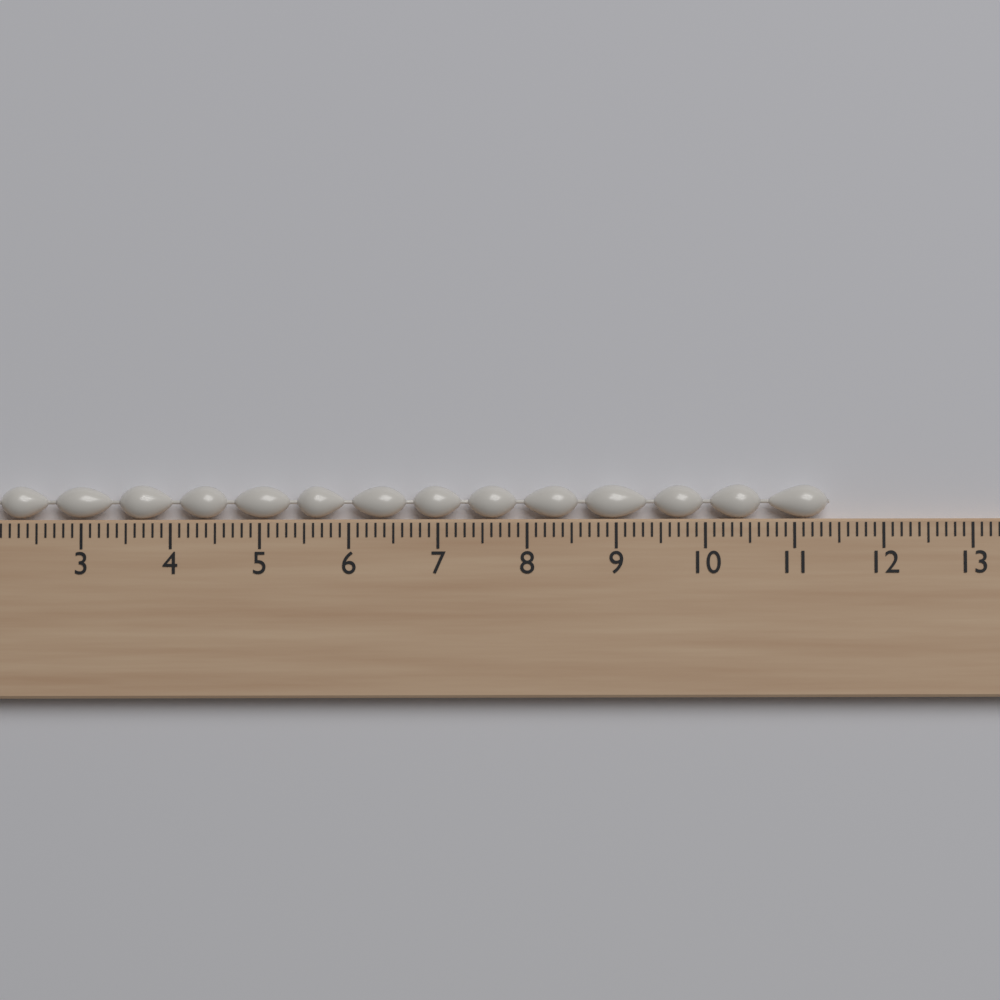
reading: 11.4 cm
